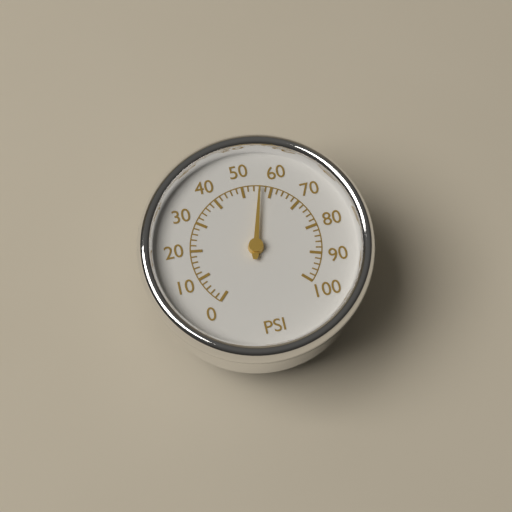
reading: 56 psi
